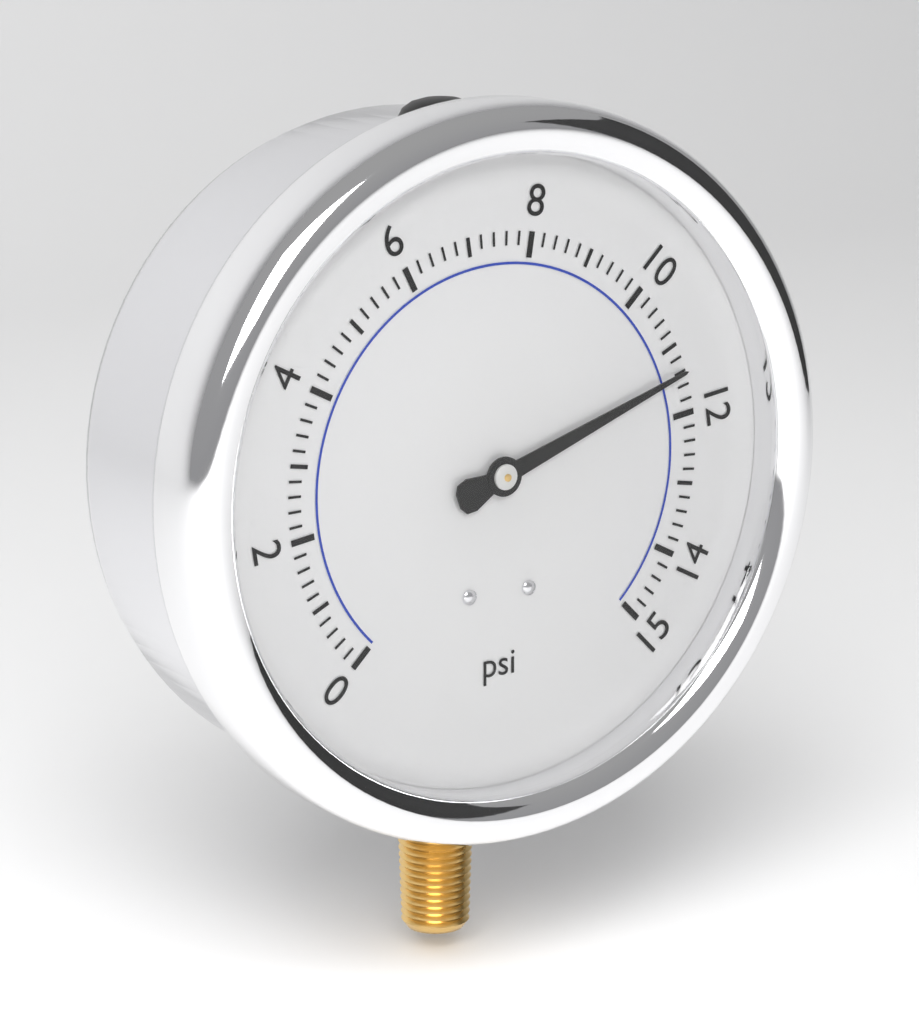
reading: 11.4 psi
